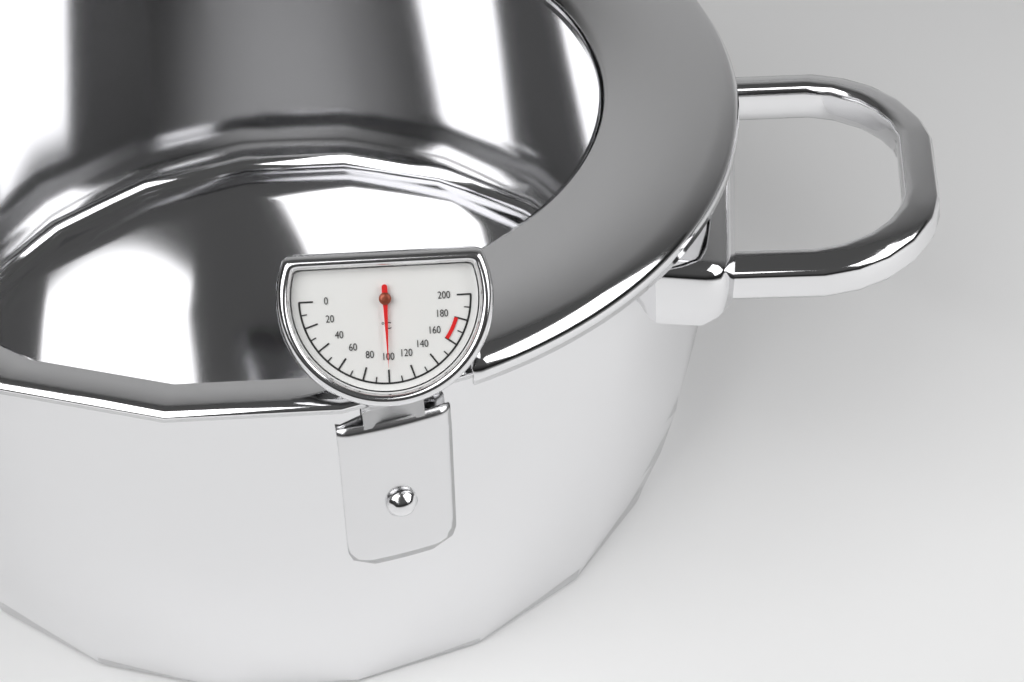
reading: 100 °C
